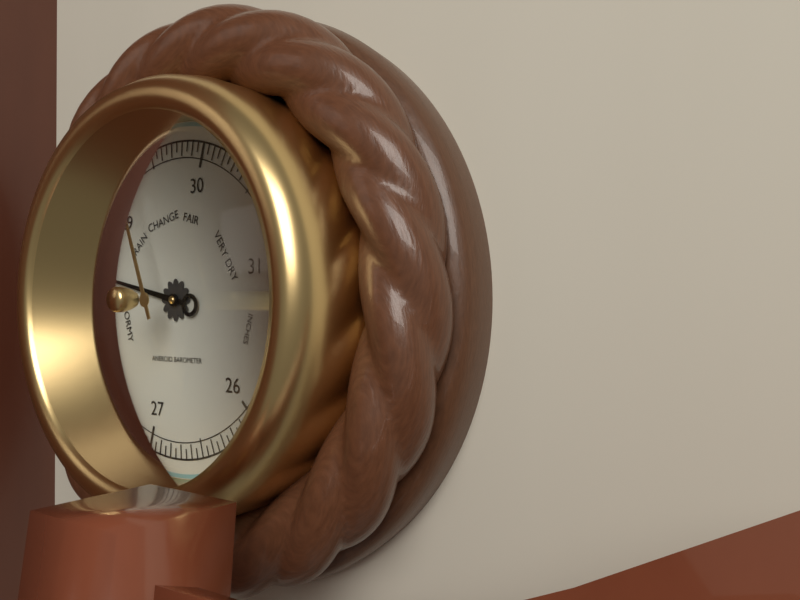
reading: 28.45 inHg
